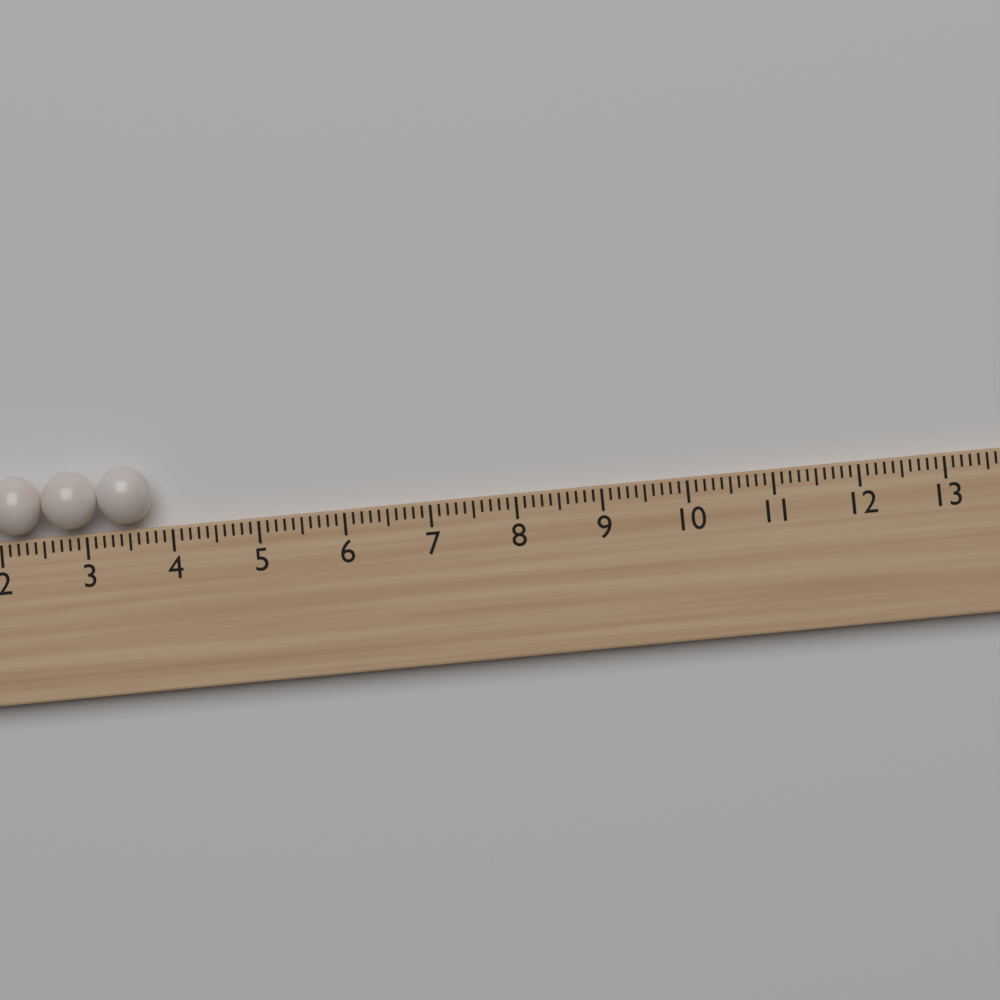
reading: 3.8 (no unit)
